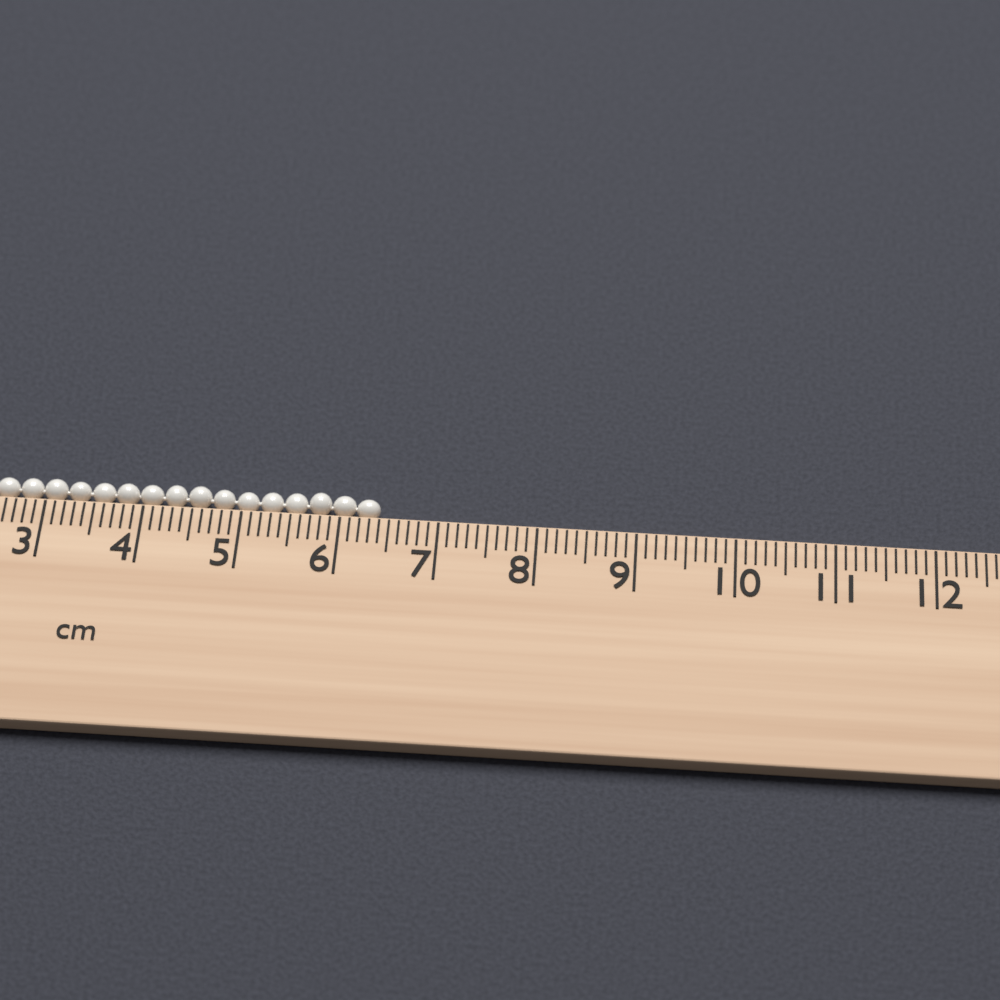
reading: 6.4 cm
